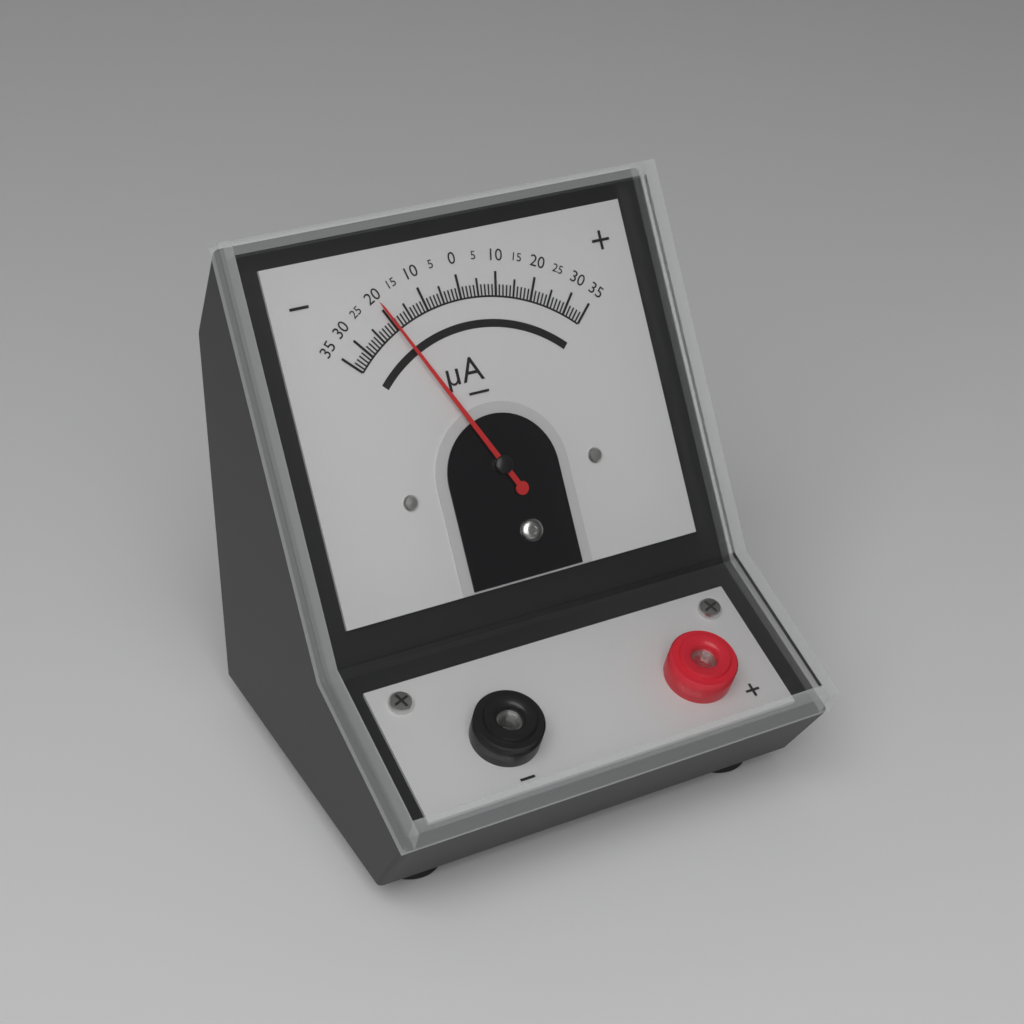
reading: -20 µA
